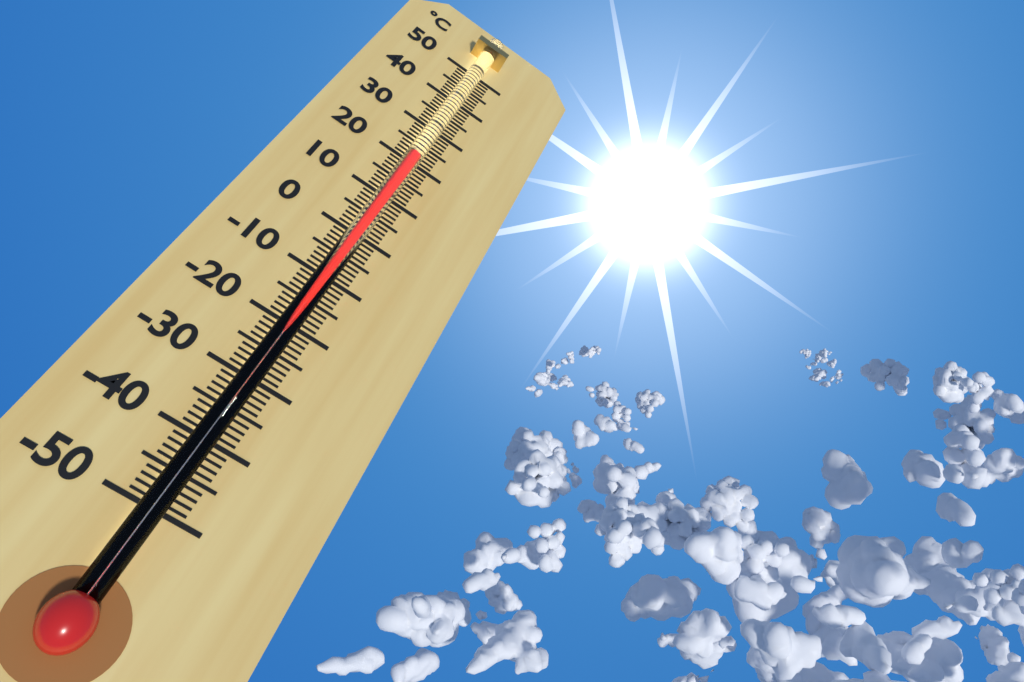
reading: 20 °C
